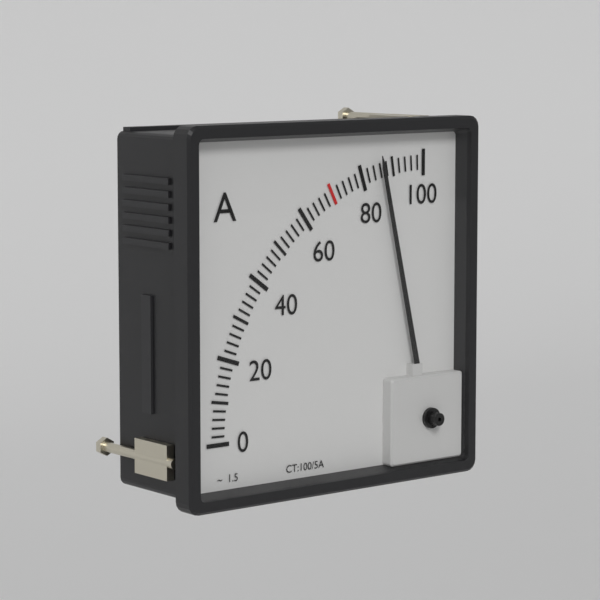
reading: 86 A
